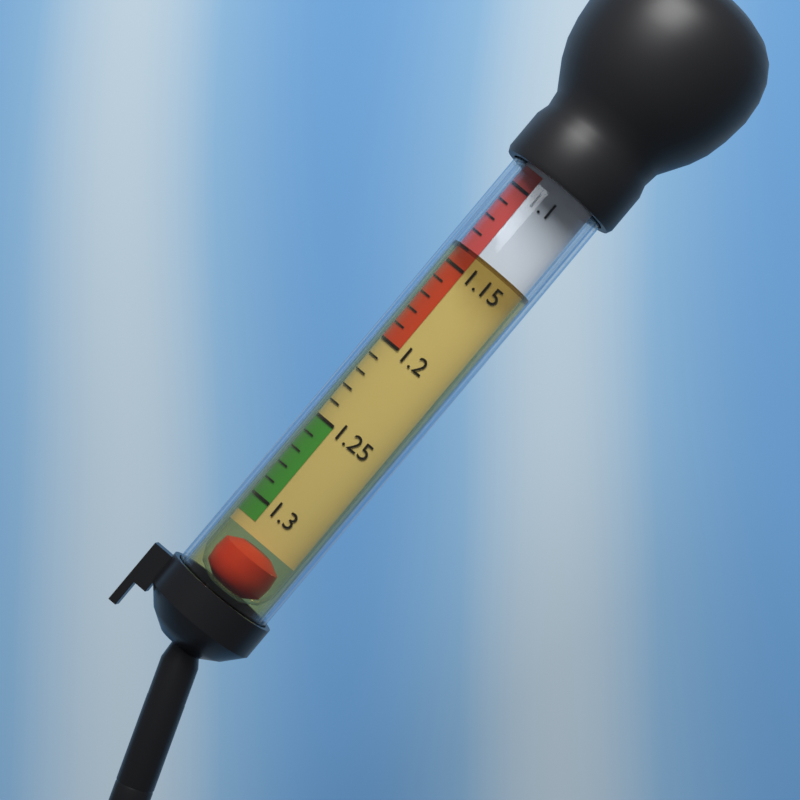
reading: 1.14 (no unit)
